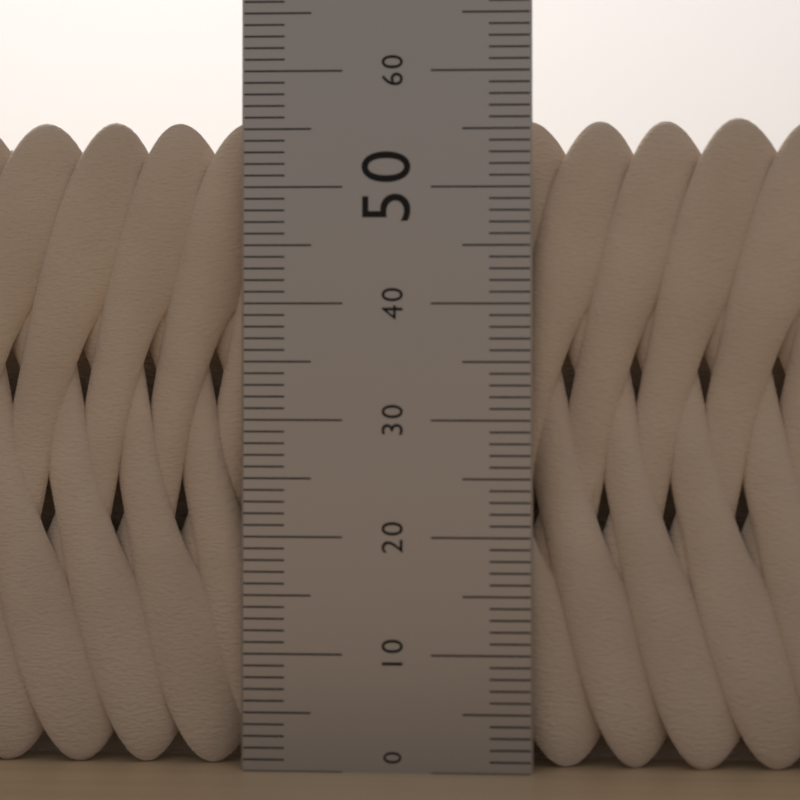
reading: 56 (no unit)
